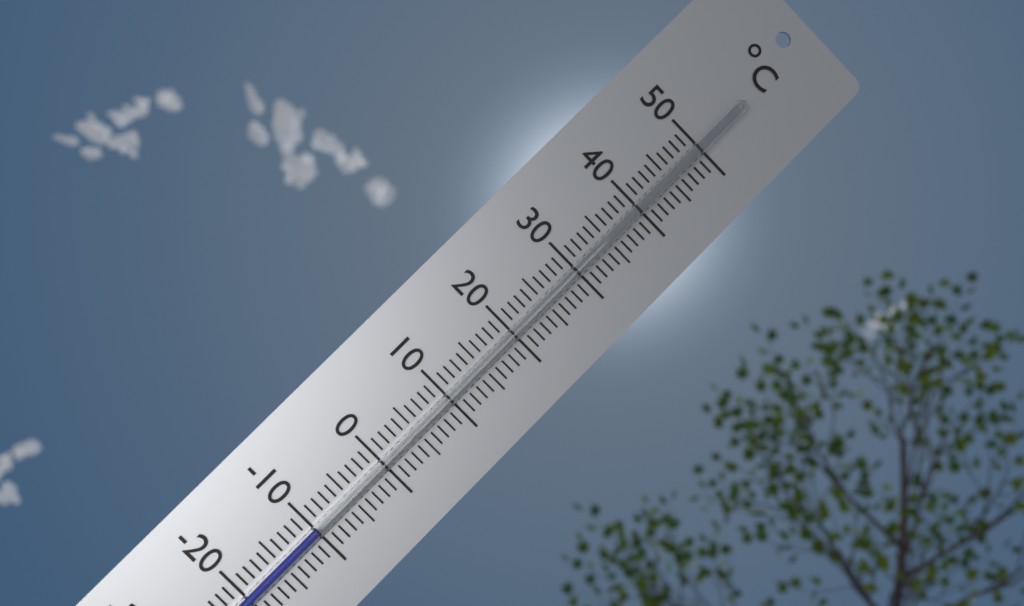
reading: -10 °C
